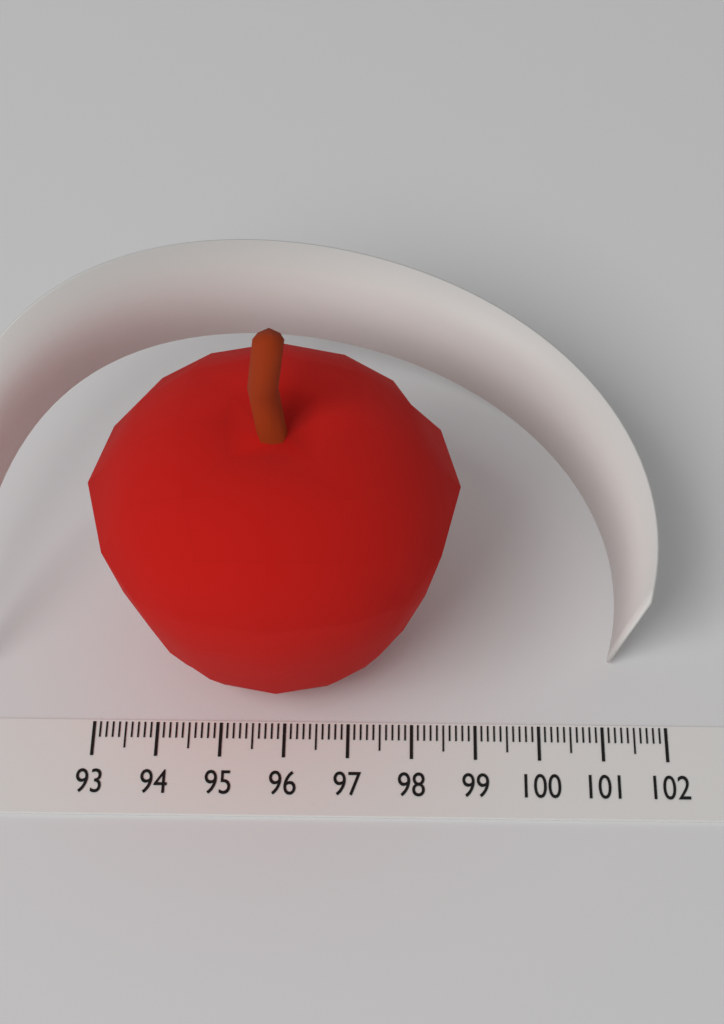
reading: 98.7 (no unit)
